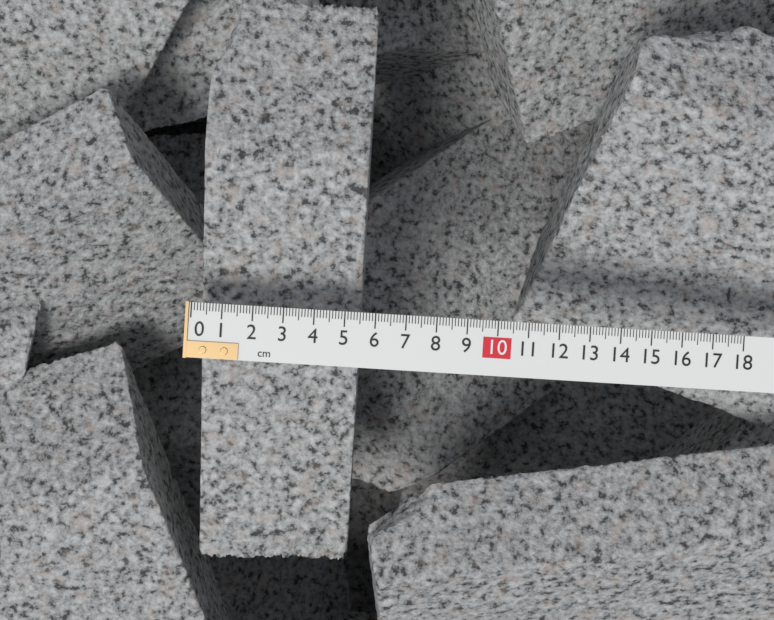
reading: 5.5 cm
